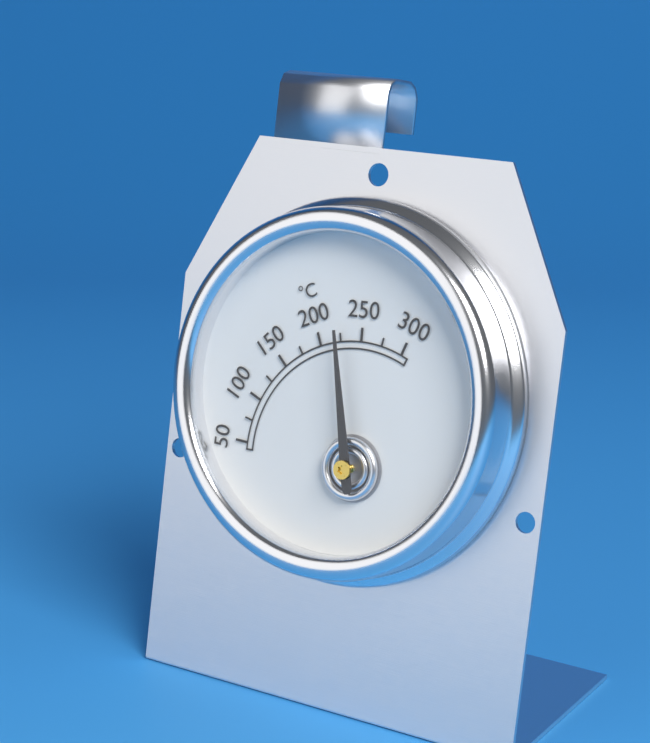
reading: 225 °C
